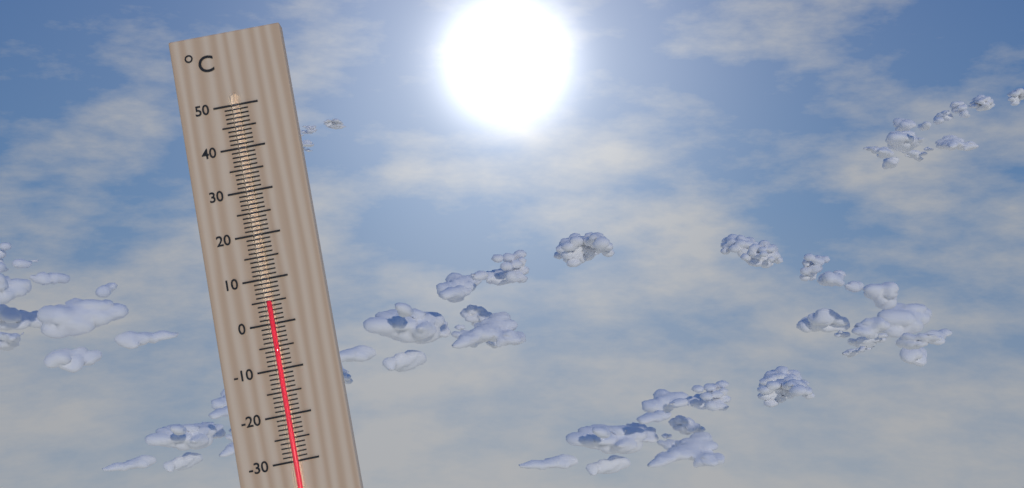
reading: 5 °C
